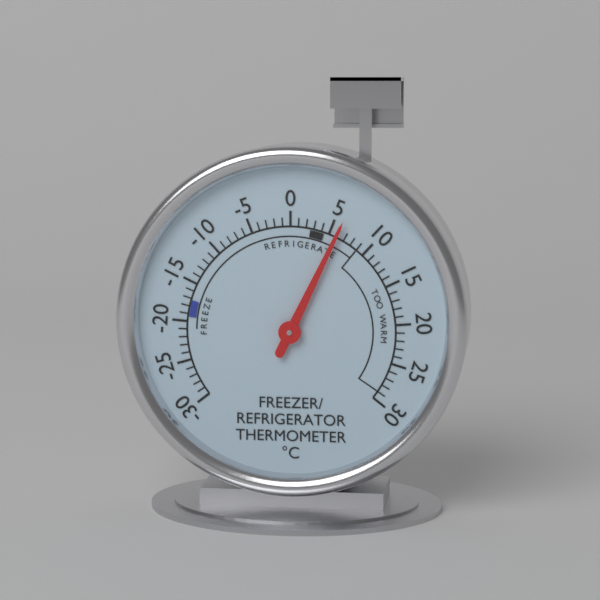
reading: 6 °C
